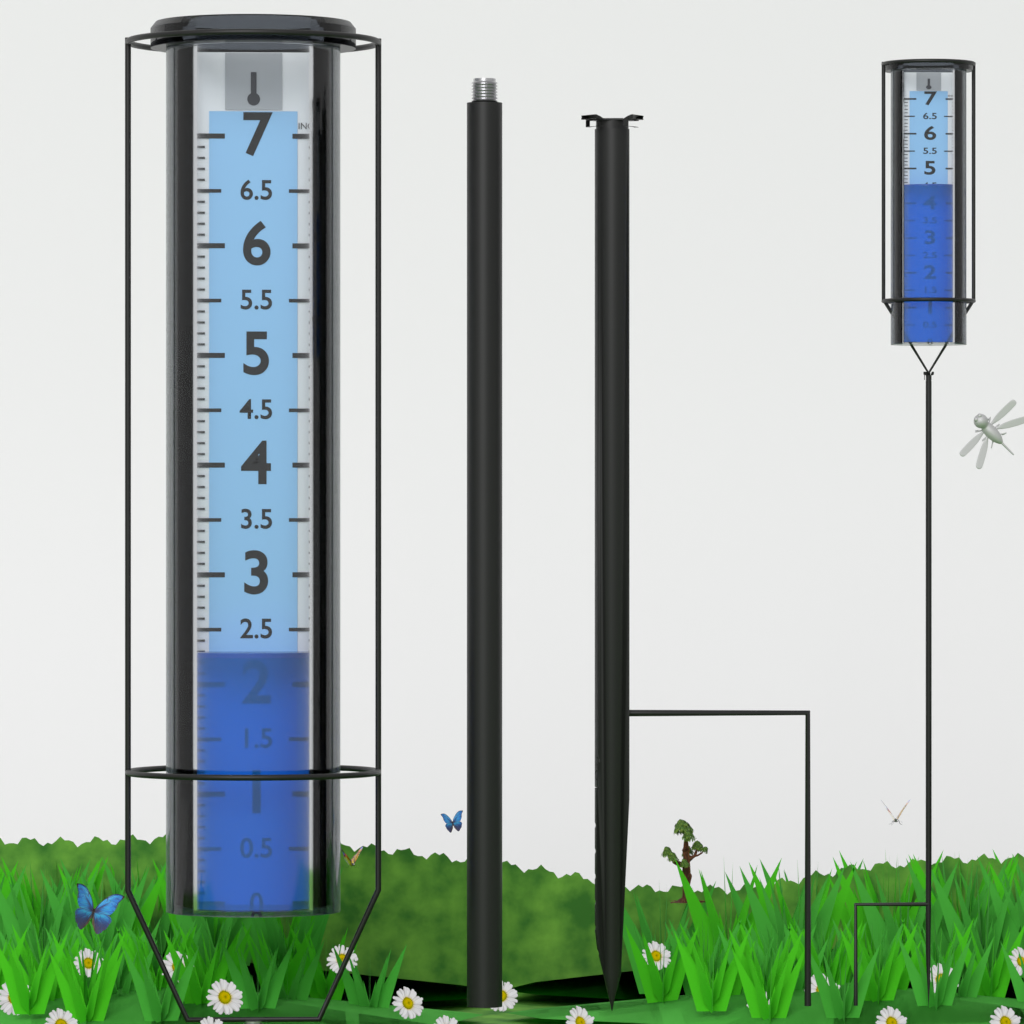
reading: 2.3 in
